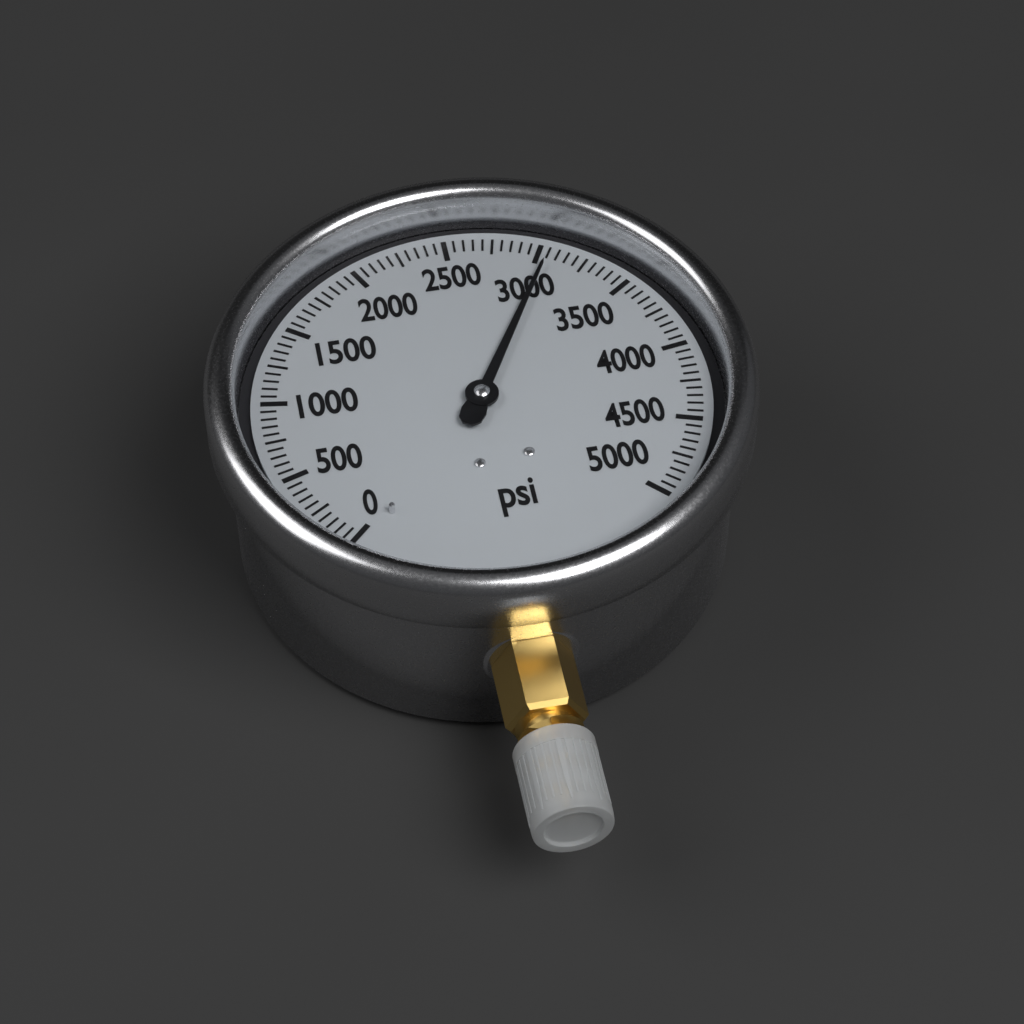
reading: 3050 psi
